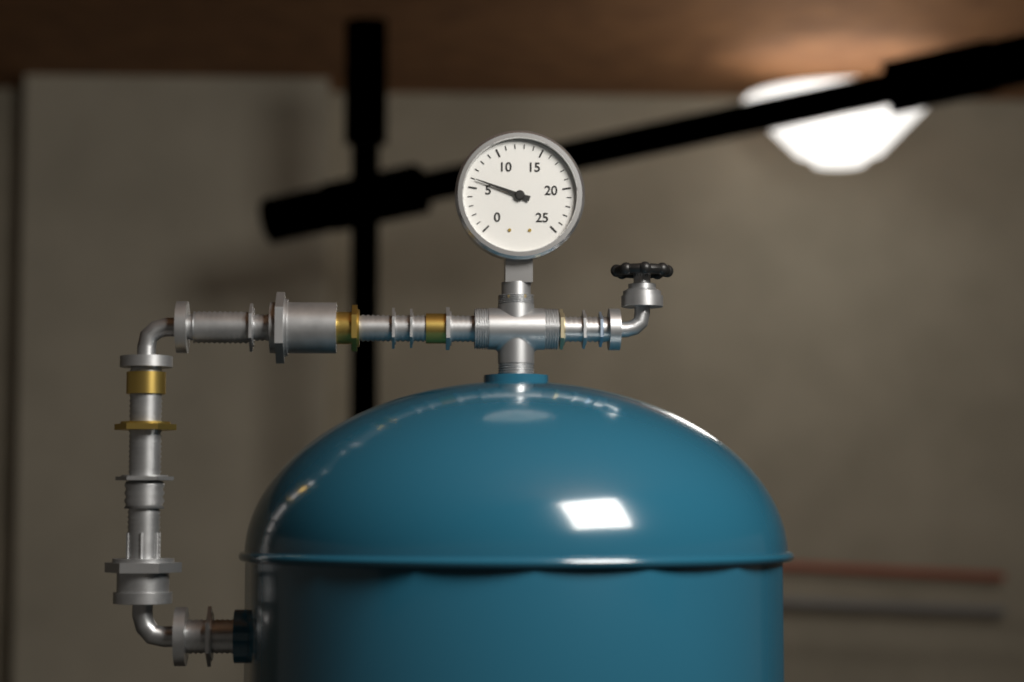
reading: 6 (no unit)
